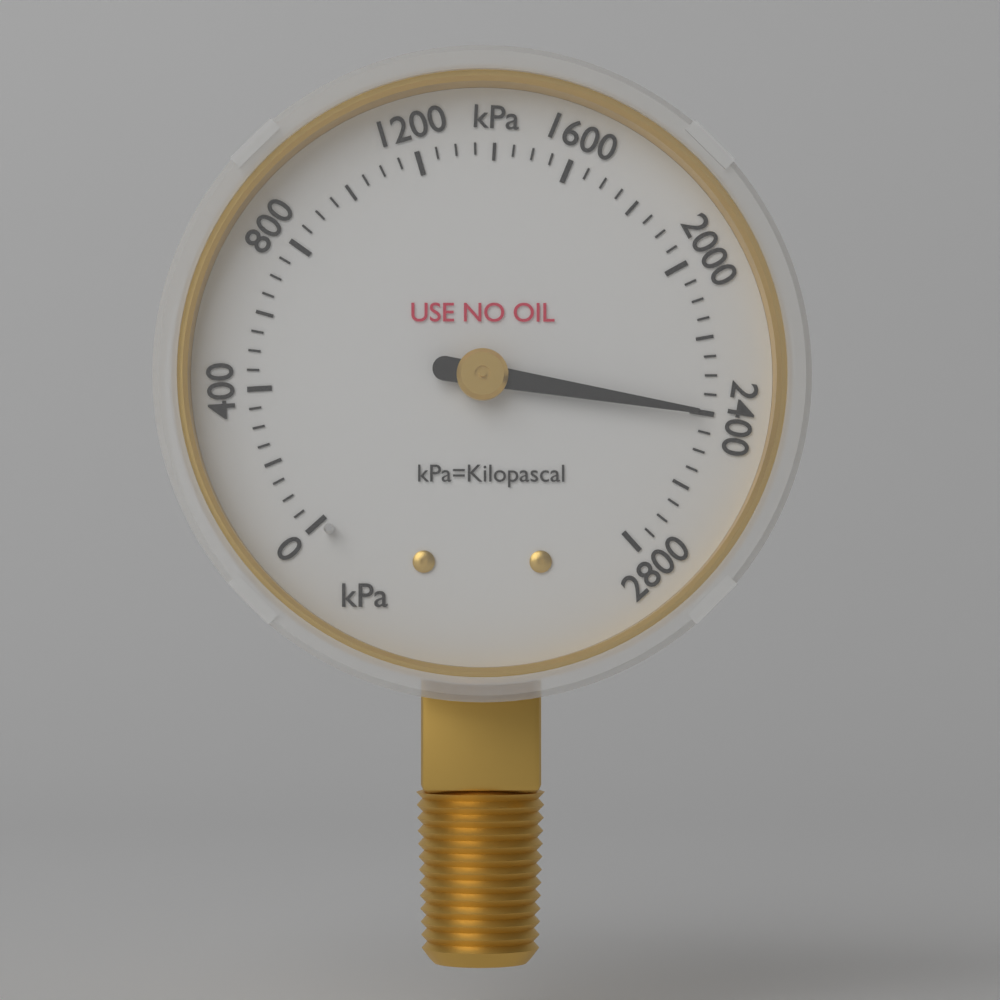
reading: 2400 kPa
